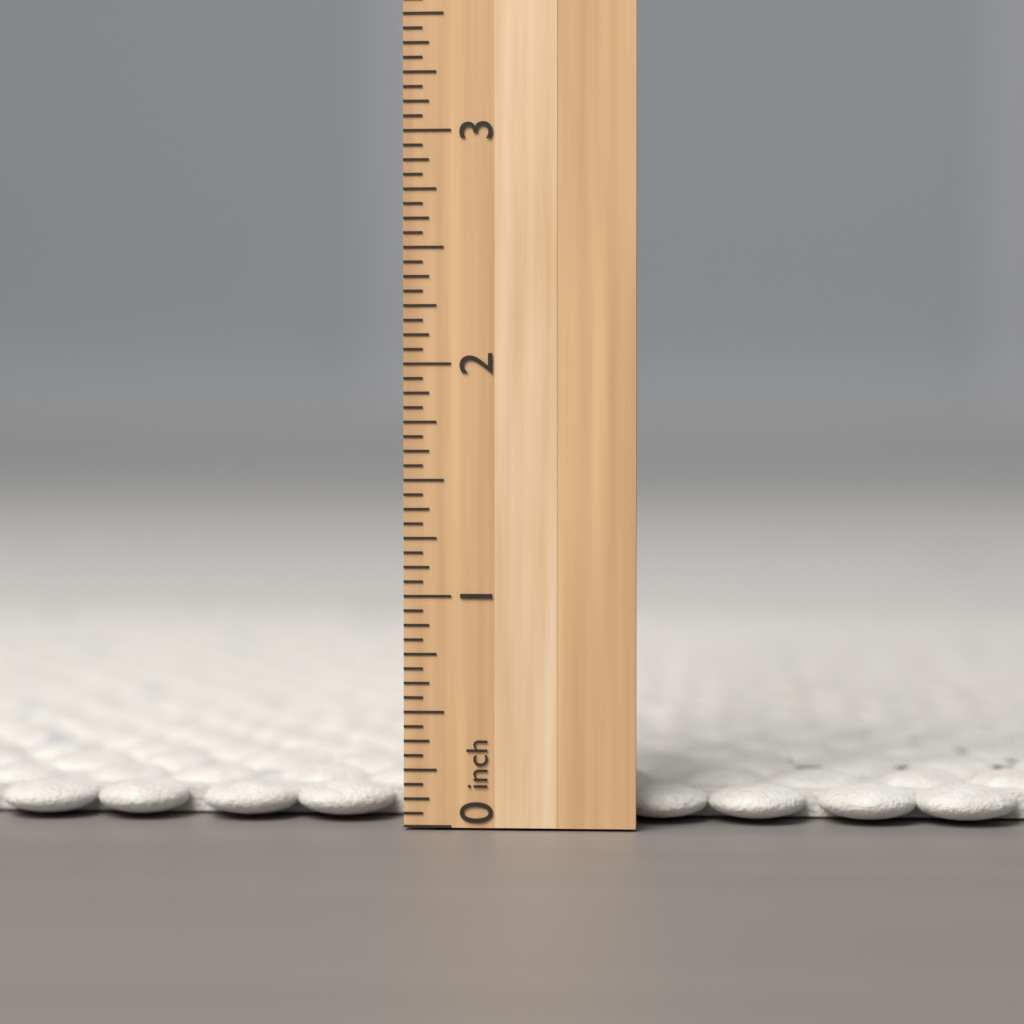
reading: 0.1875 inch
